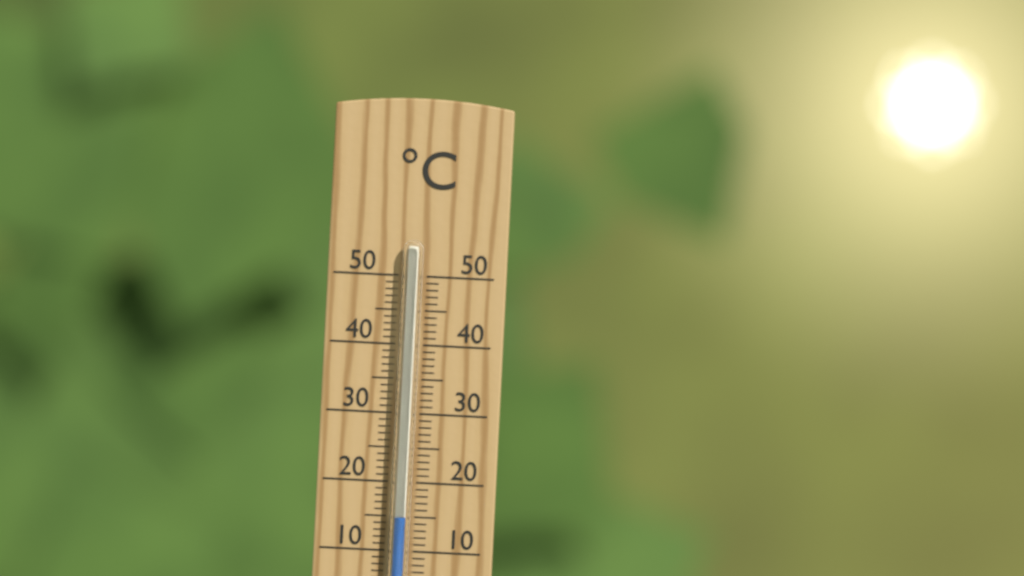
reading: 15 °C
